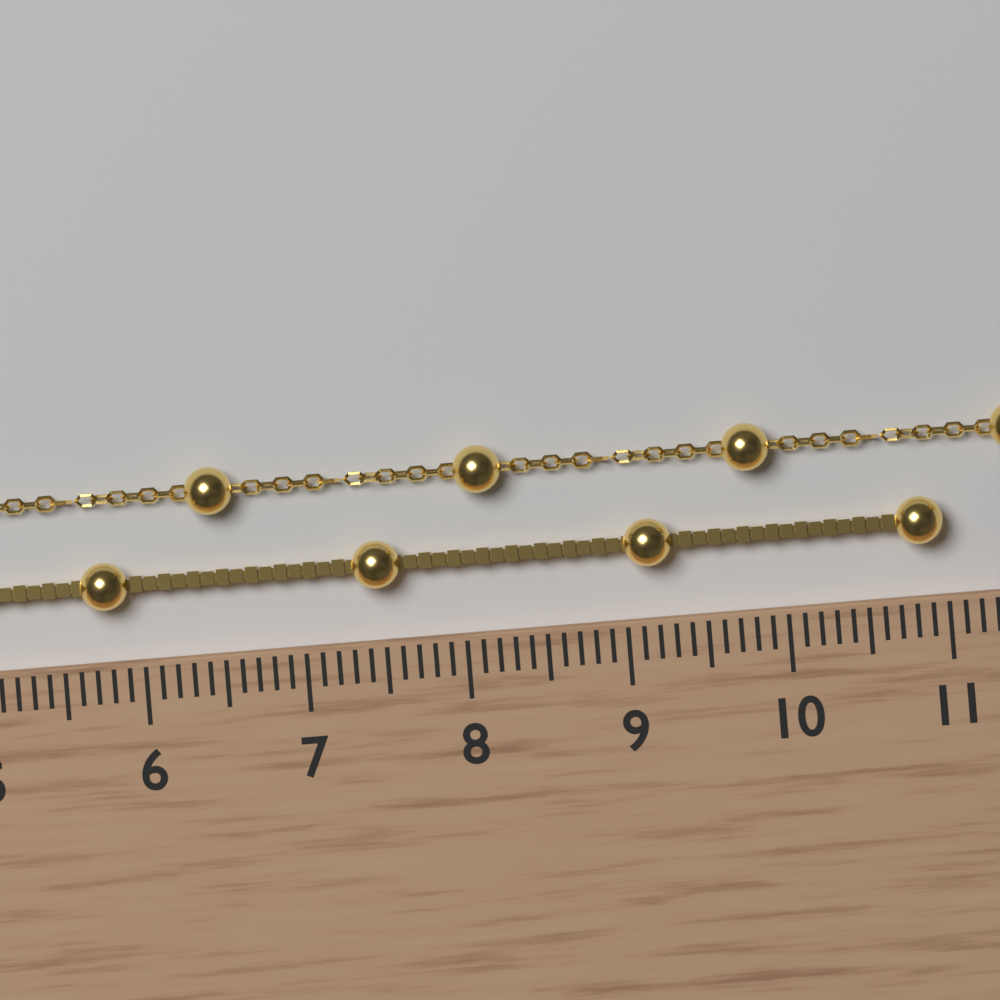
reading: 11.0 cm
